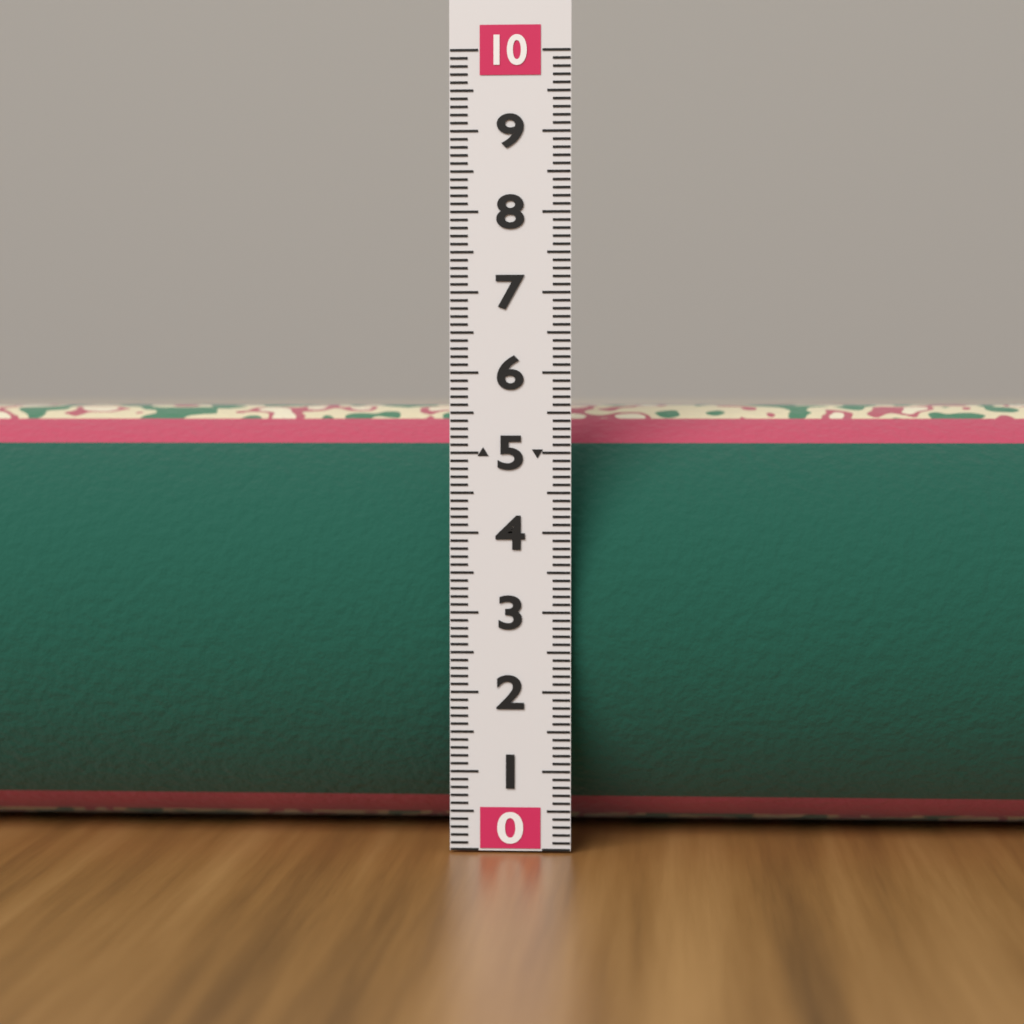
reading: 5.6 (no unit)
